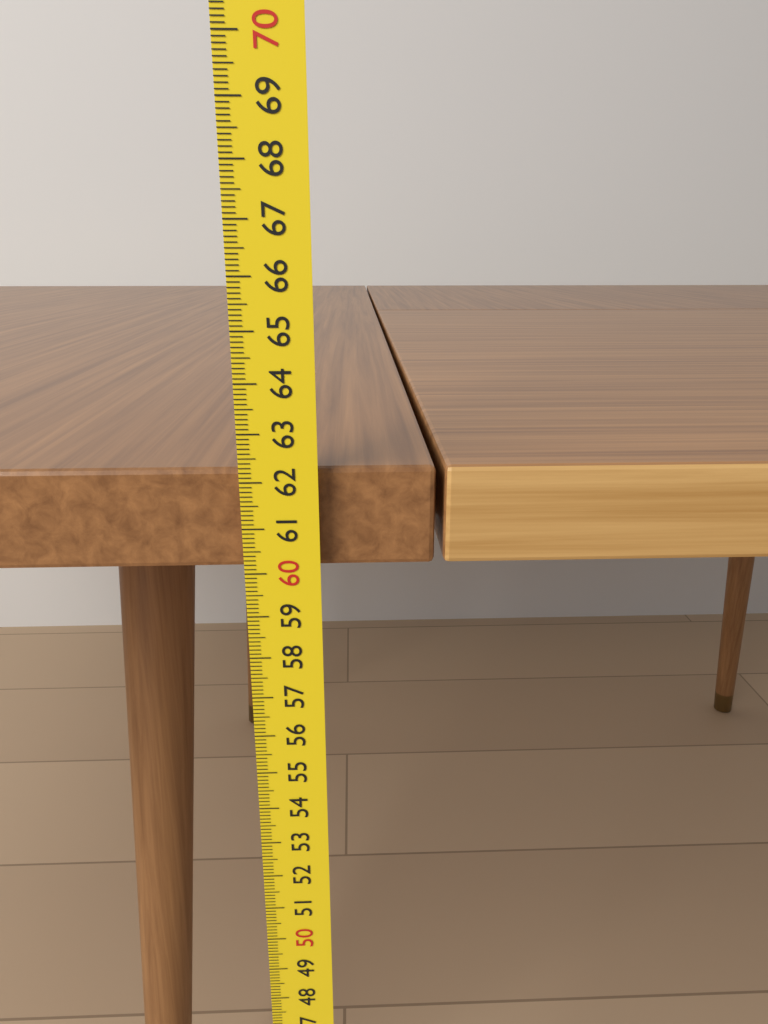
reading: 62.2 cm
